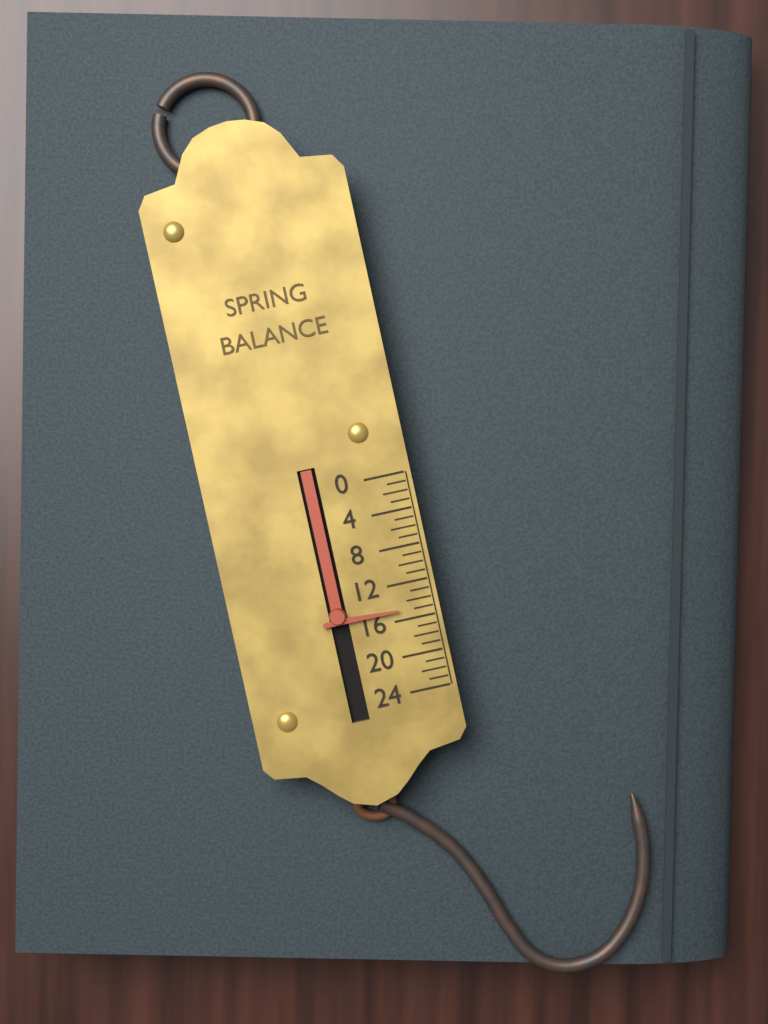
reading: 15 (no unit)
